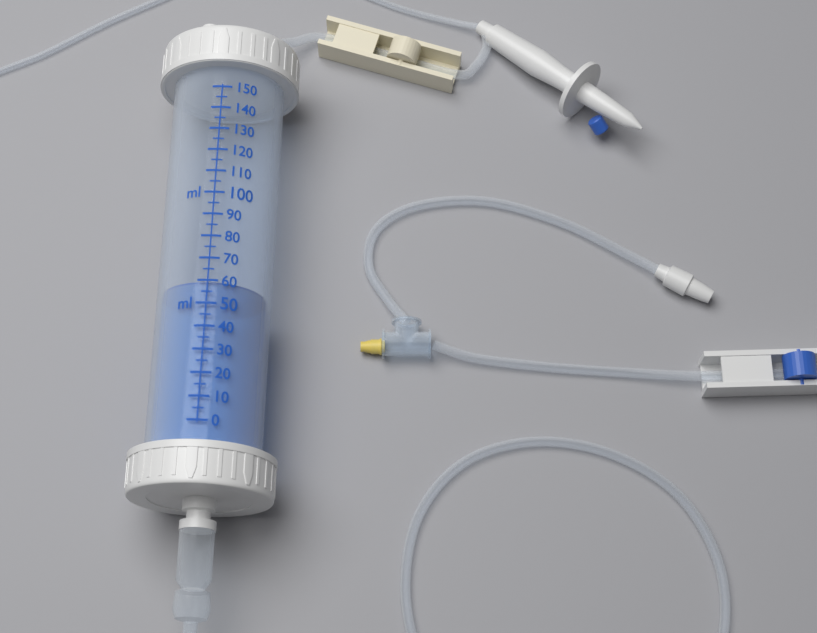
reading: 60 ml
